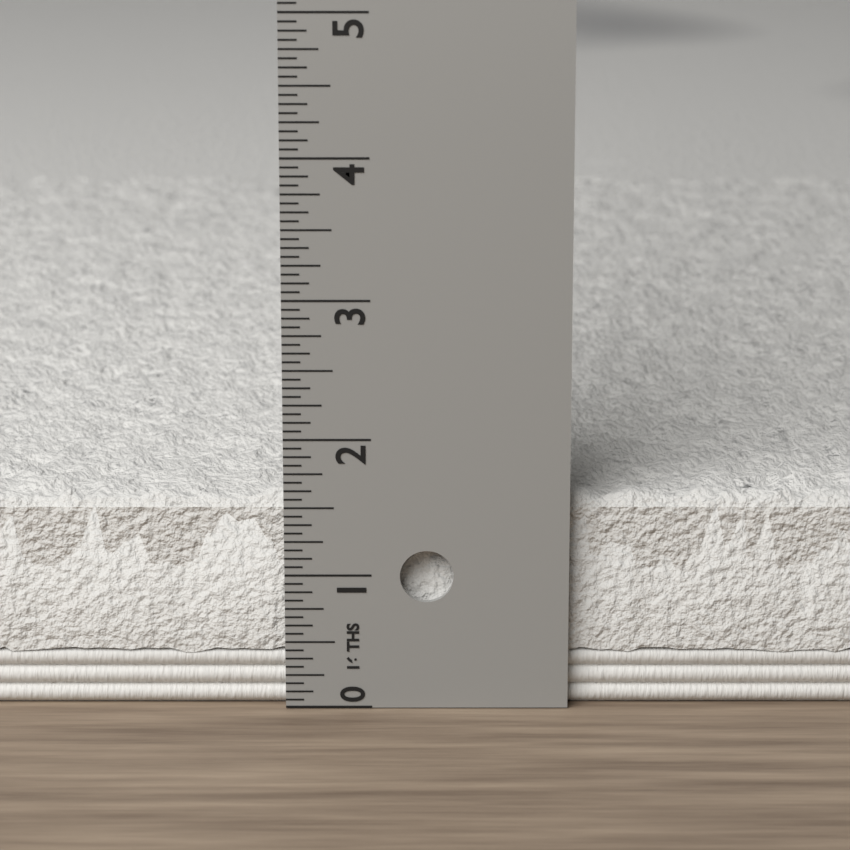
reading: 1.6250 in
